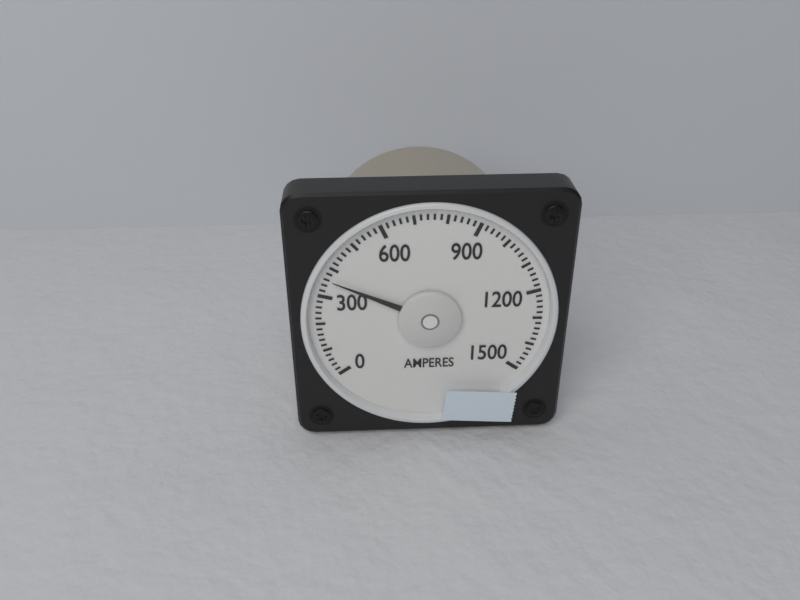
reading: 360 A
